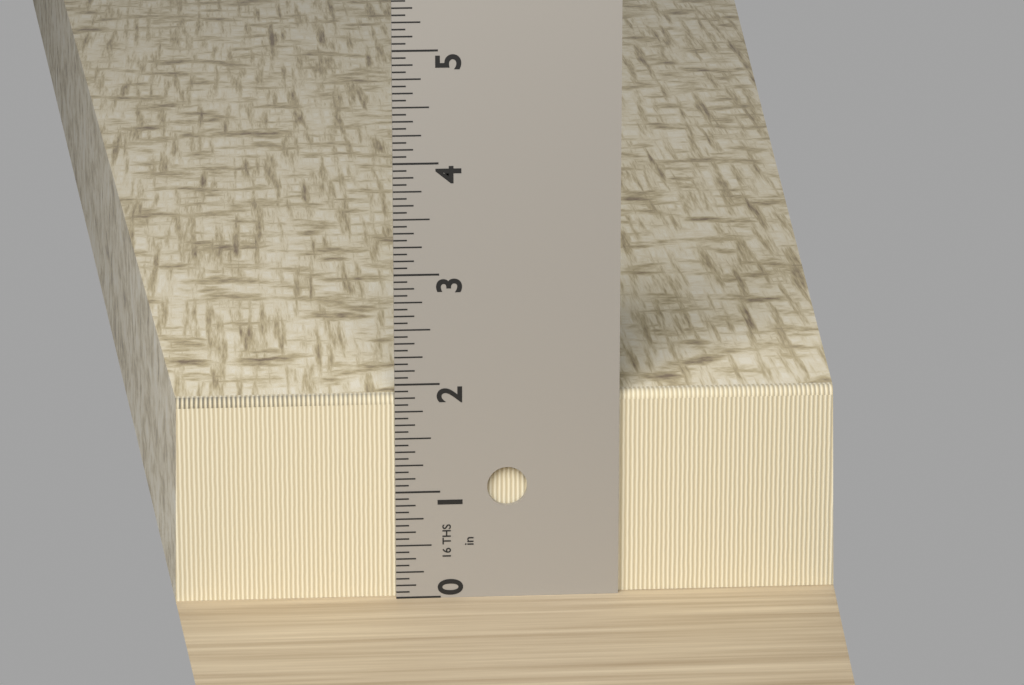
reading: 1.8750 in
